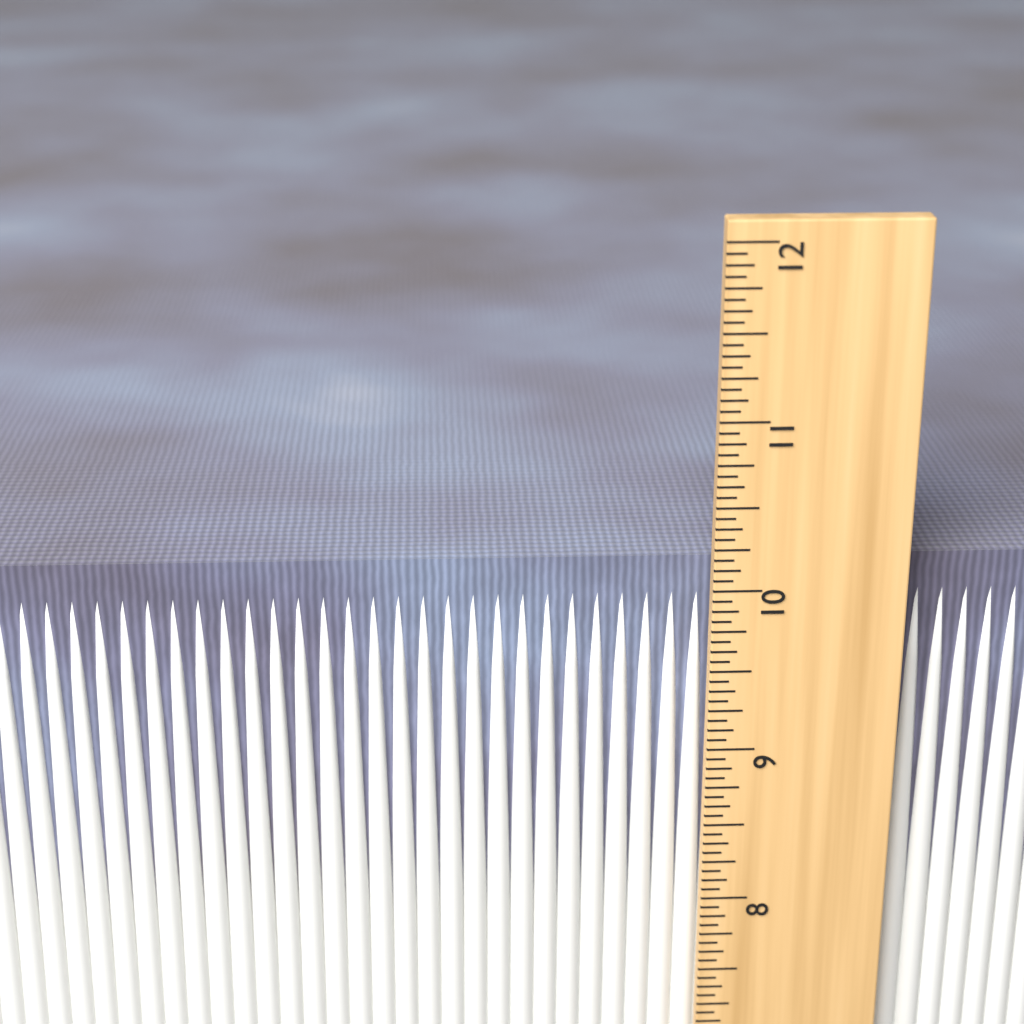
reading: 10.1250 in
